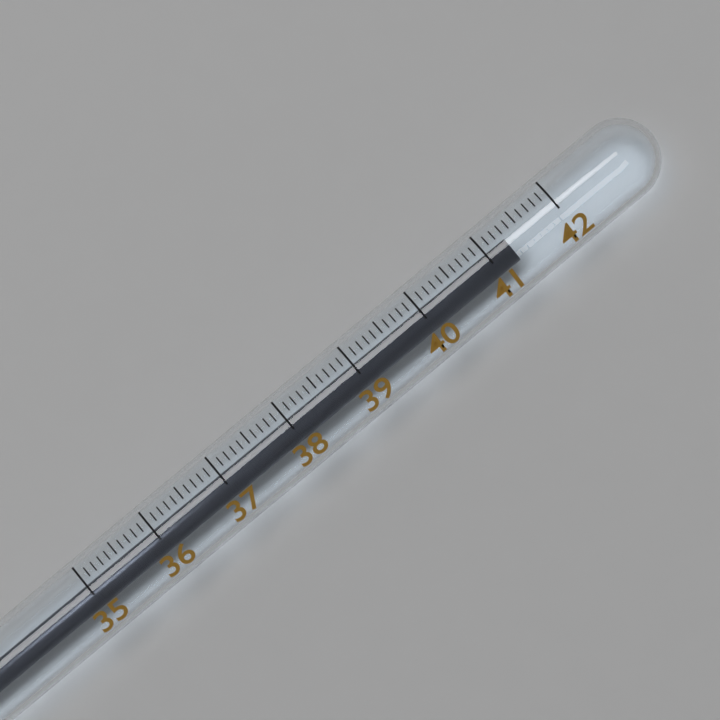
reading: 41.3 (no unit)
